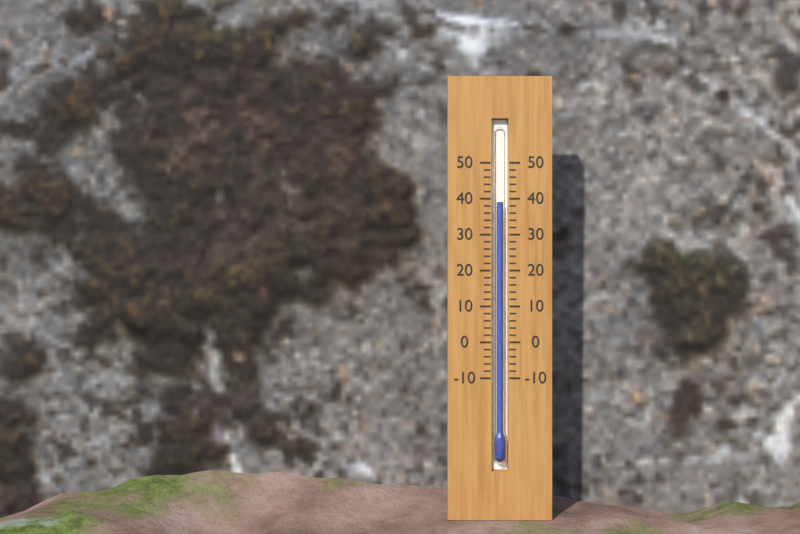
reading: 39 (no unit)
